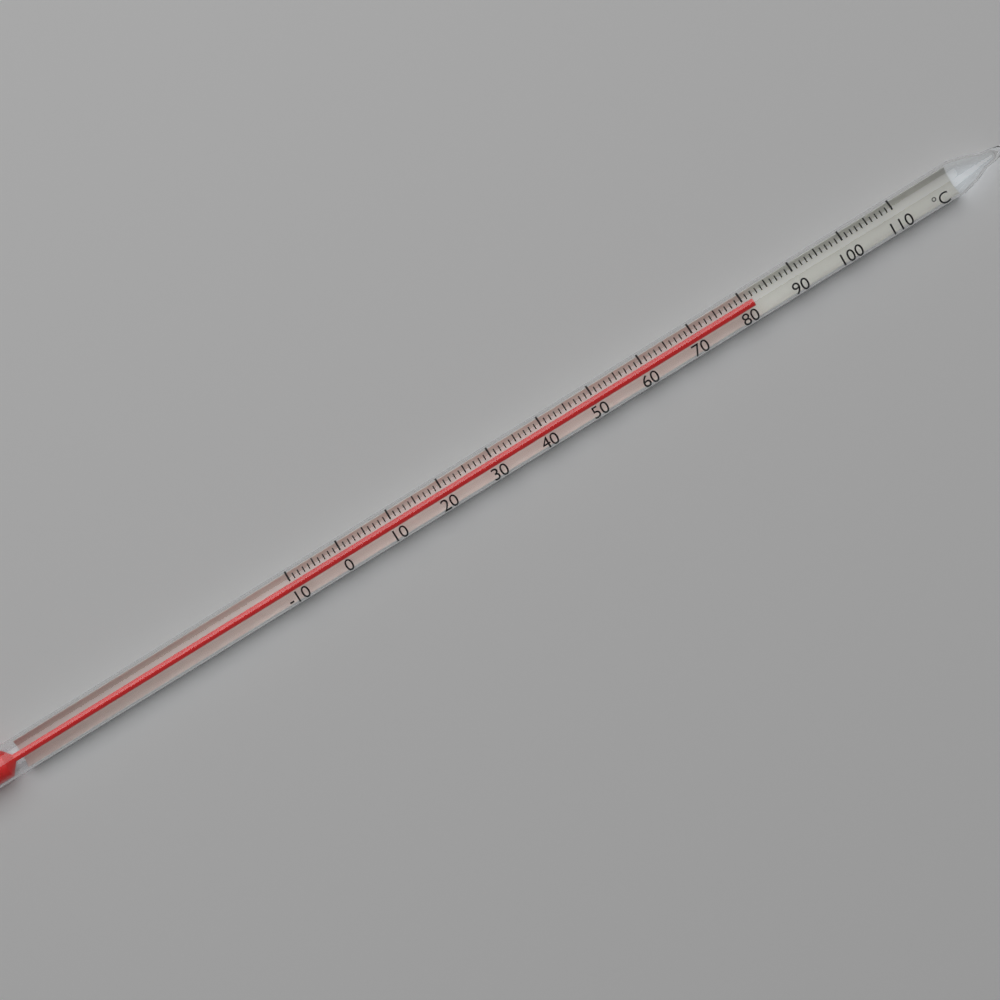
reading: 82 °C
